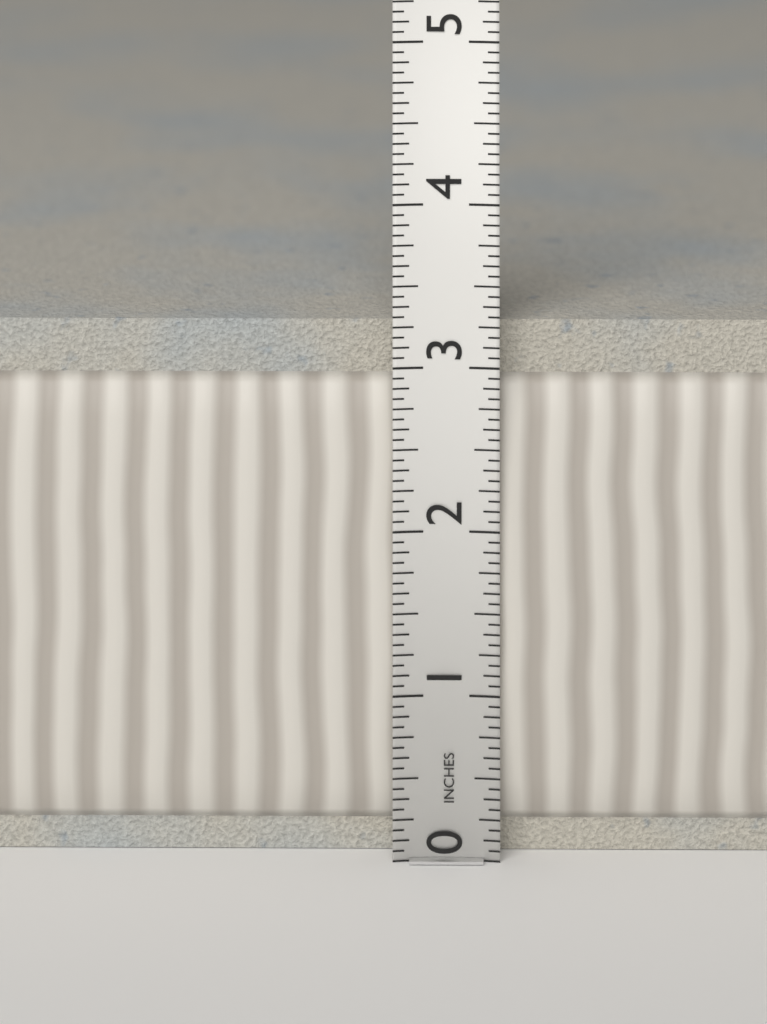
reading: 3.2500 in
